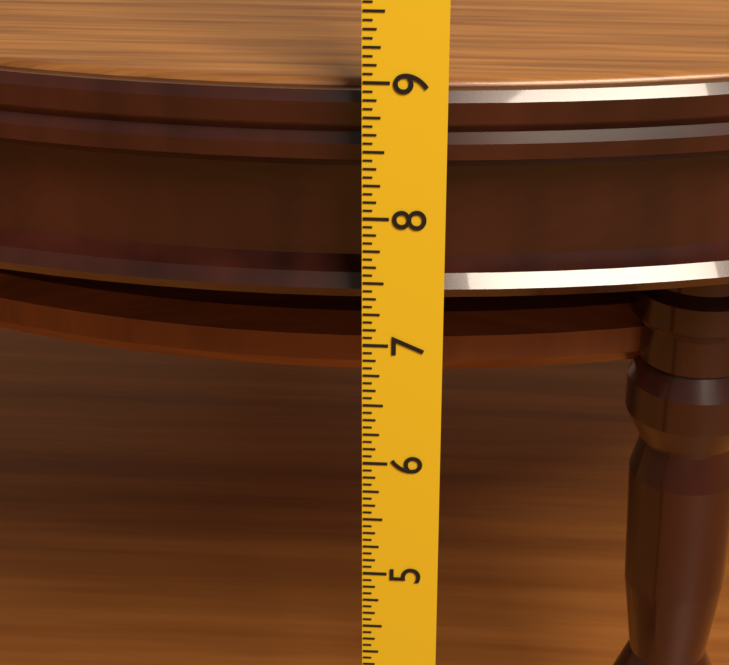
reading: 8.8750 in
